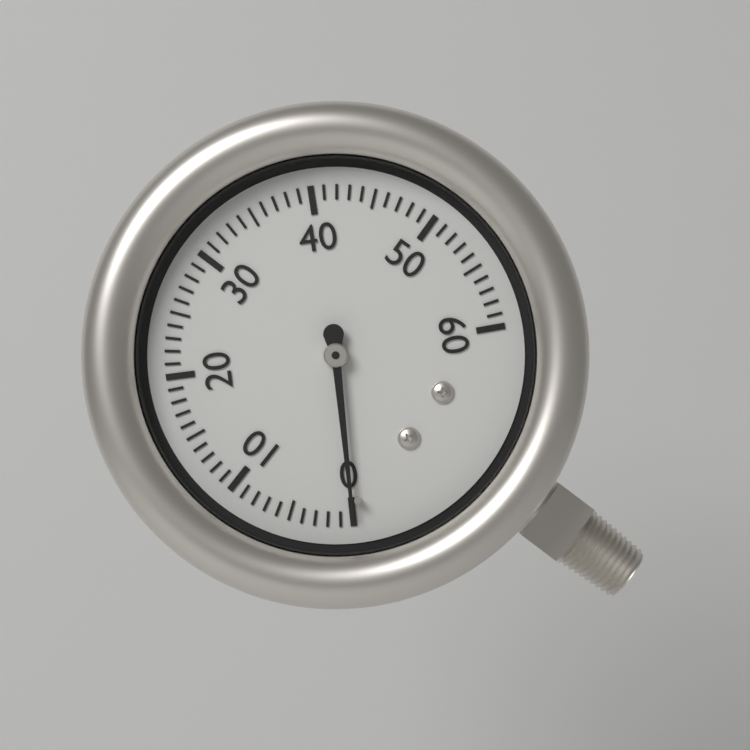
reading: 0 (no unit)
